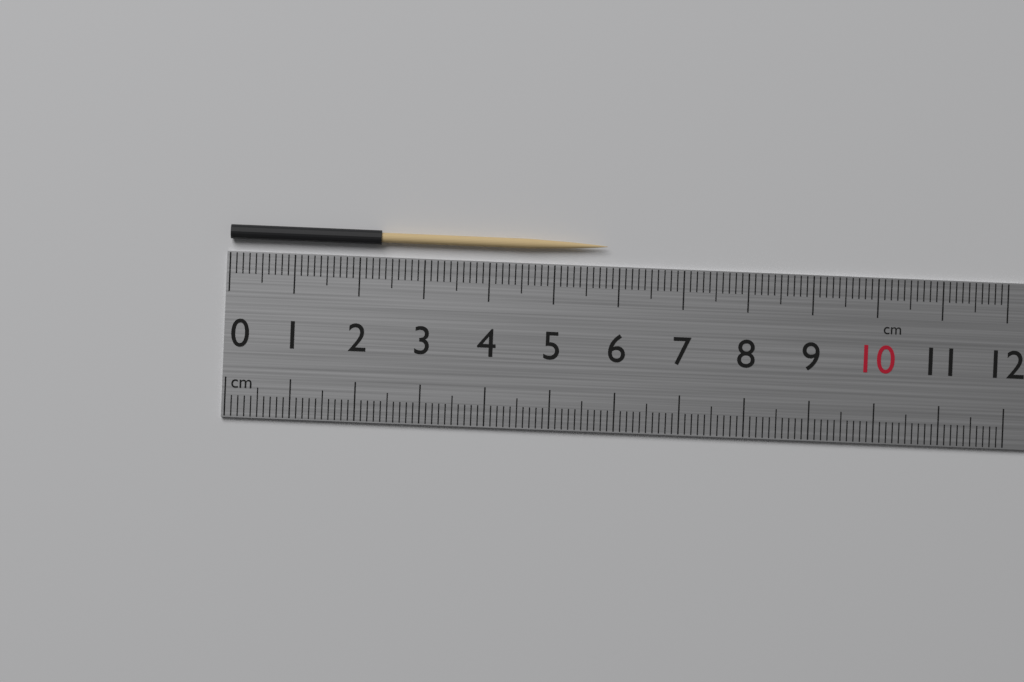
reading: 5.8 cm
